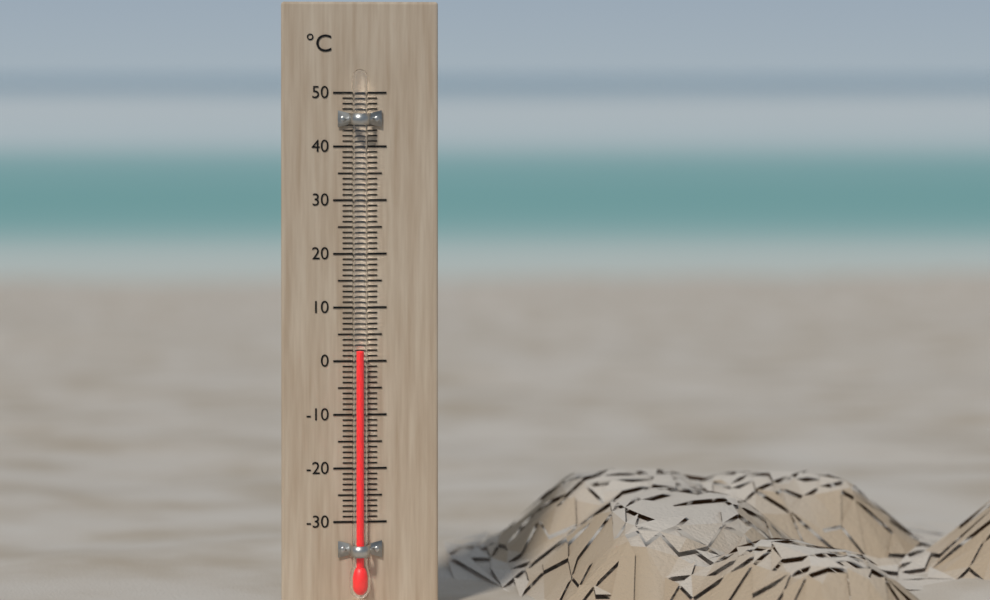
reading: 2 °C
